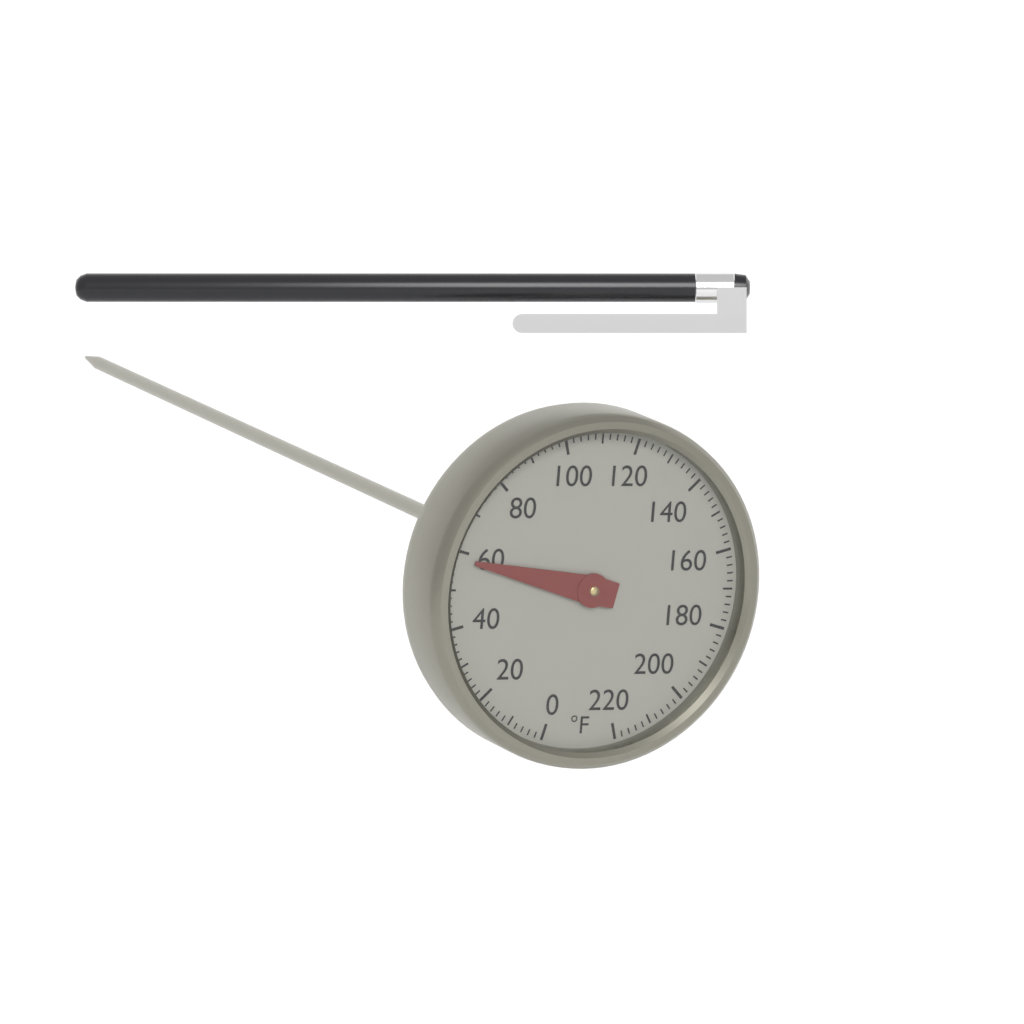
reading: 58 °F
